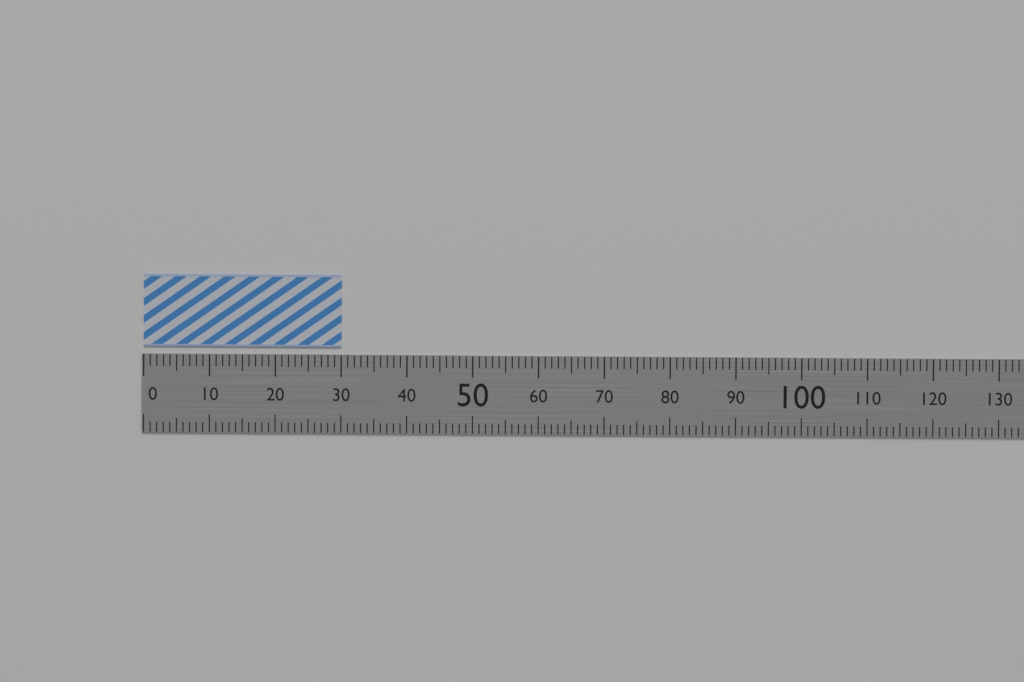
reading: 30 (no unit)
